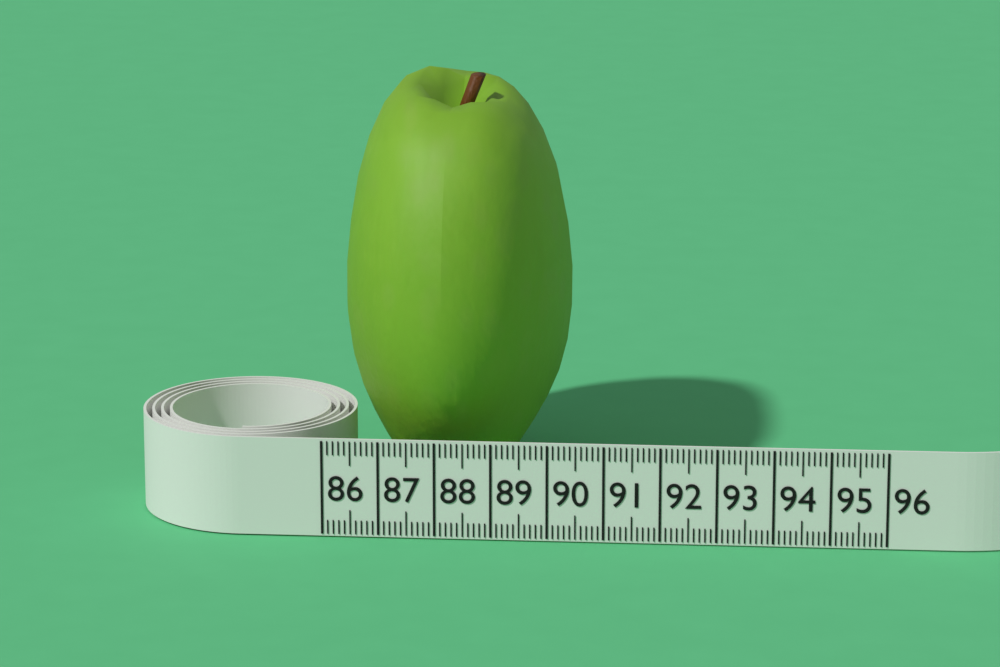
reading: 90.2 (no unit)
